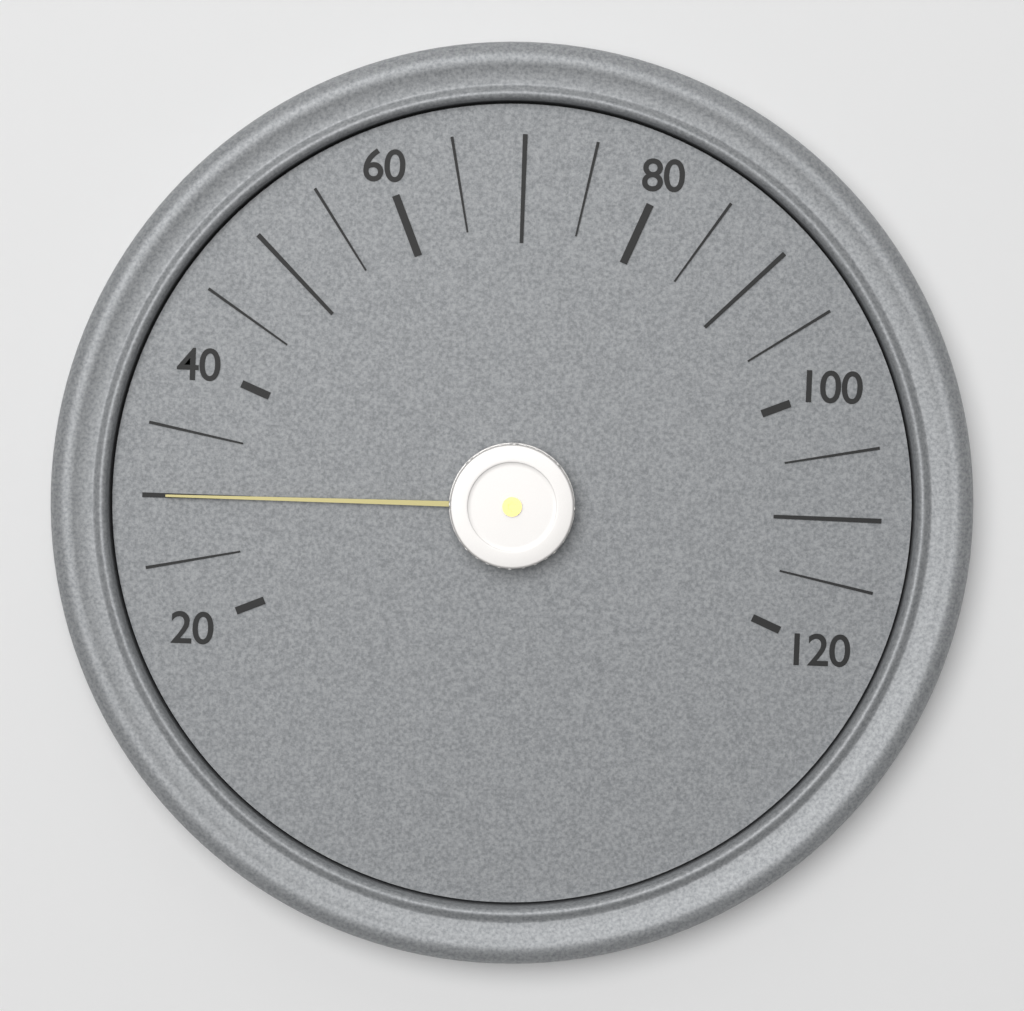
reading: 30 (no unit)
